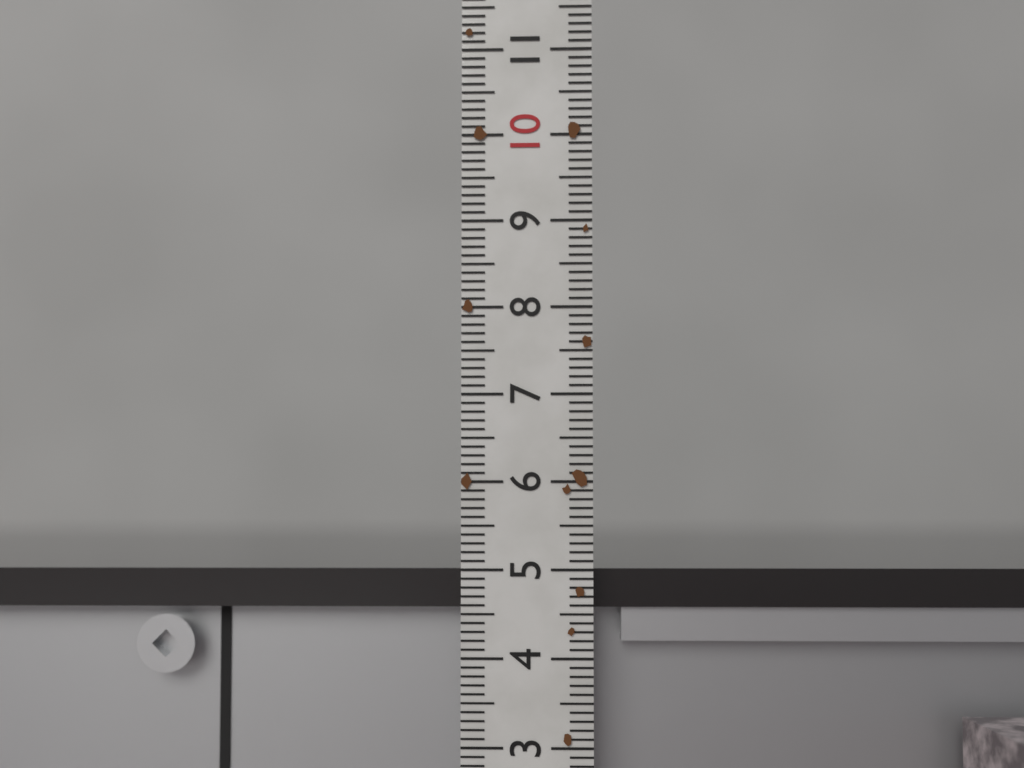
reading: 5.0 (no unit)
